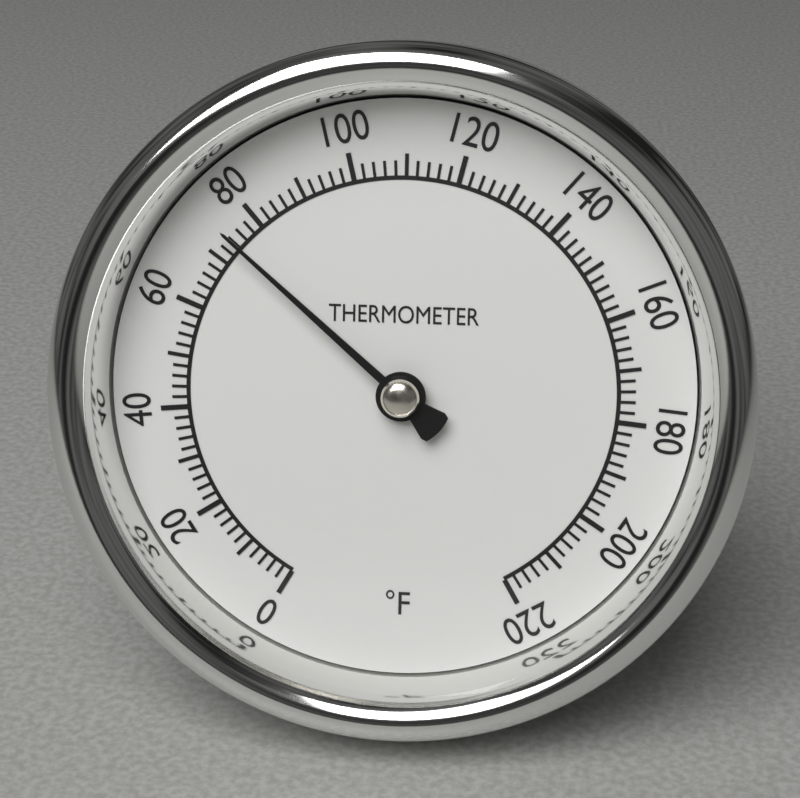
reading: 74 °F
